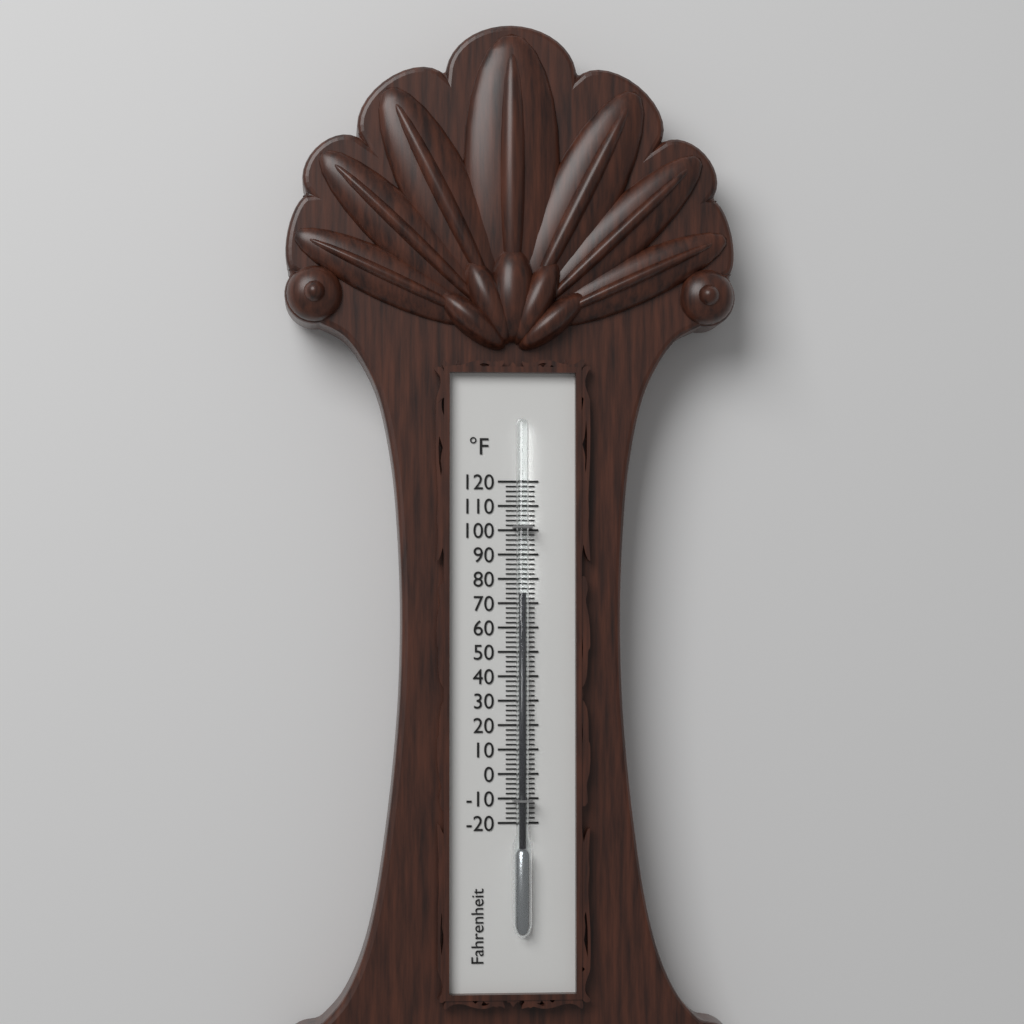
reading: 74 °F
